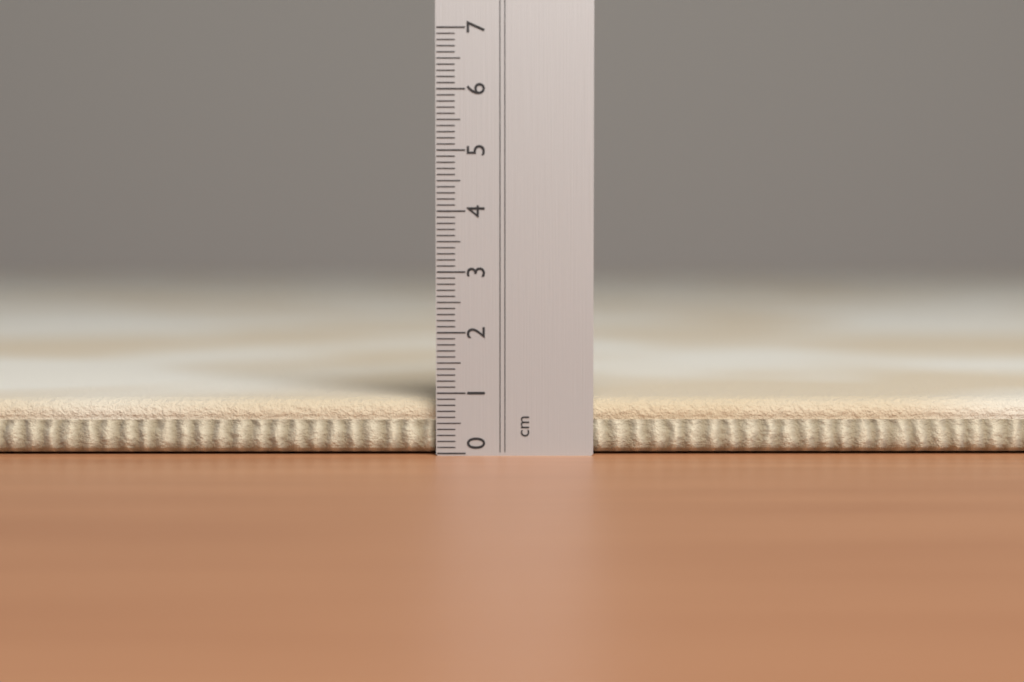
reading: 0.9 cm
